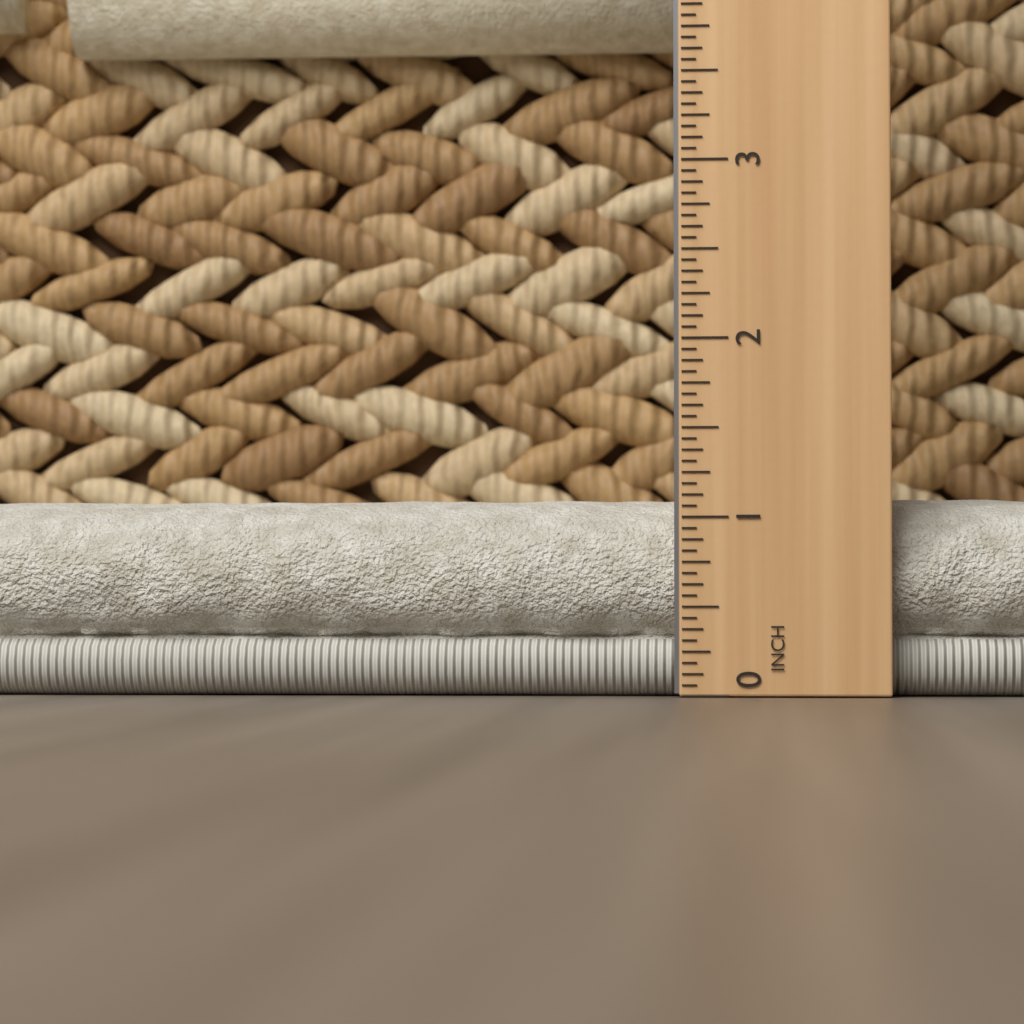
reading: 1.1250 in
